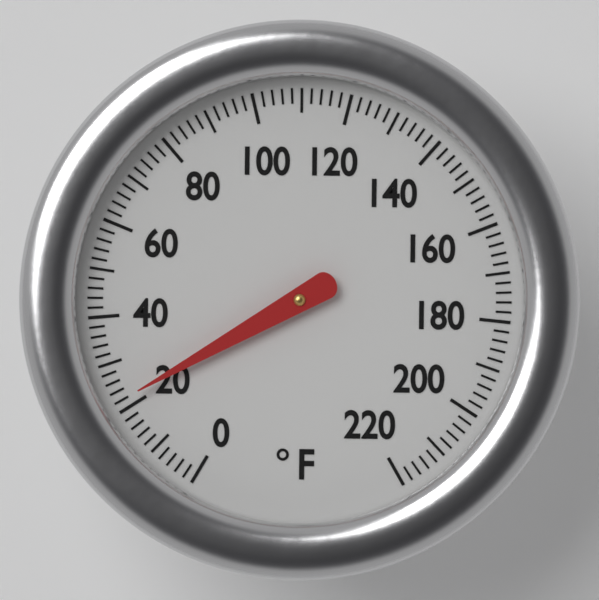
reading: 22 °F
